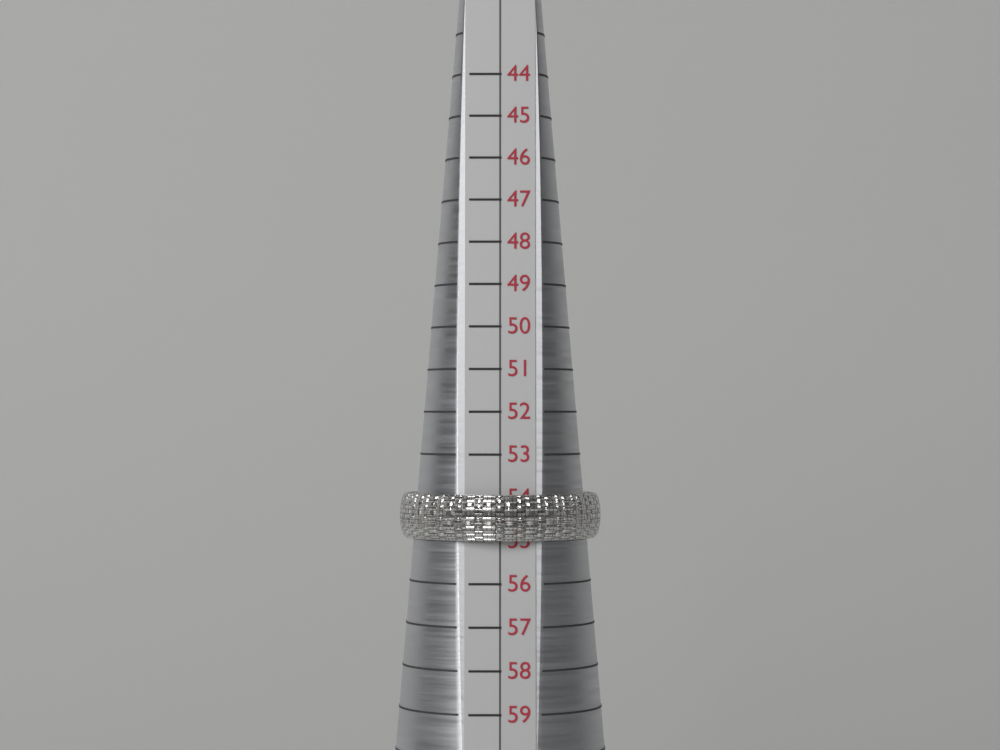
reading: 55 (no unit)
